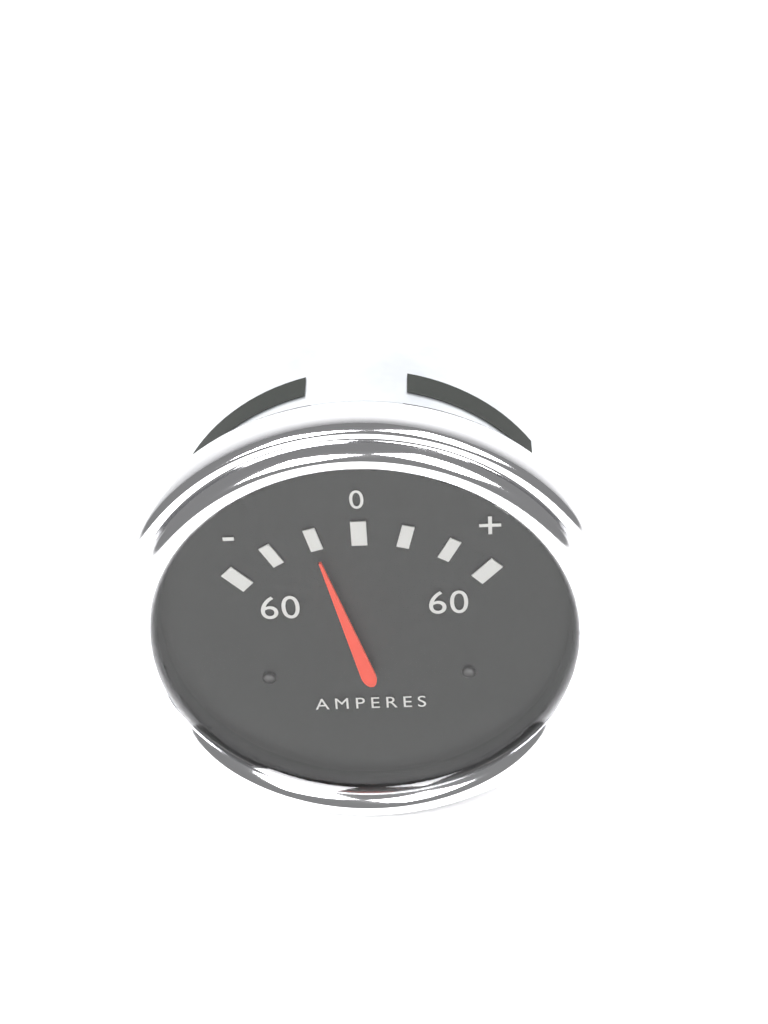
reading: -20 A
